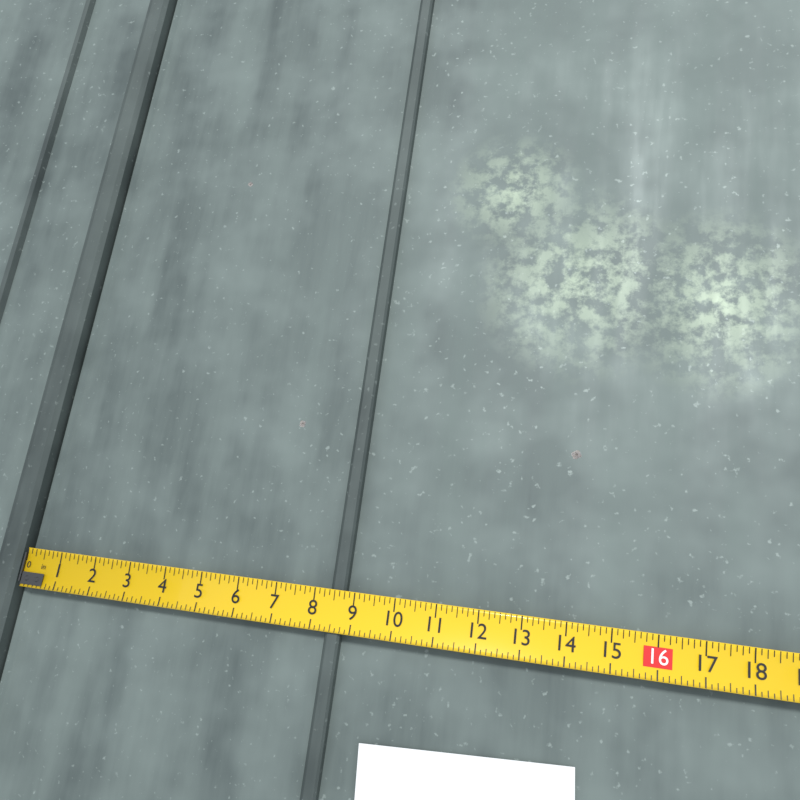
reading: 8.750 in
